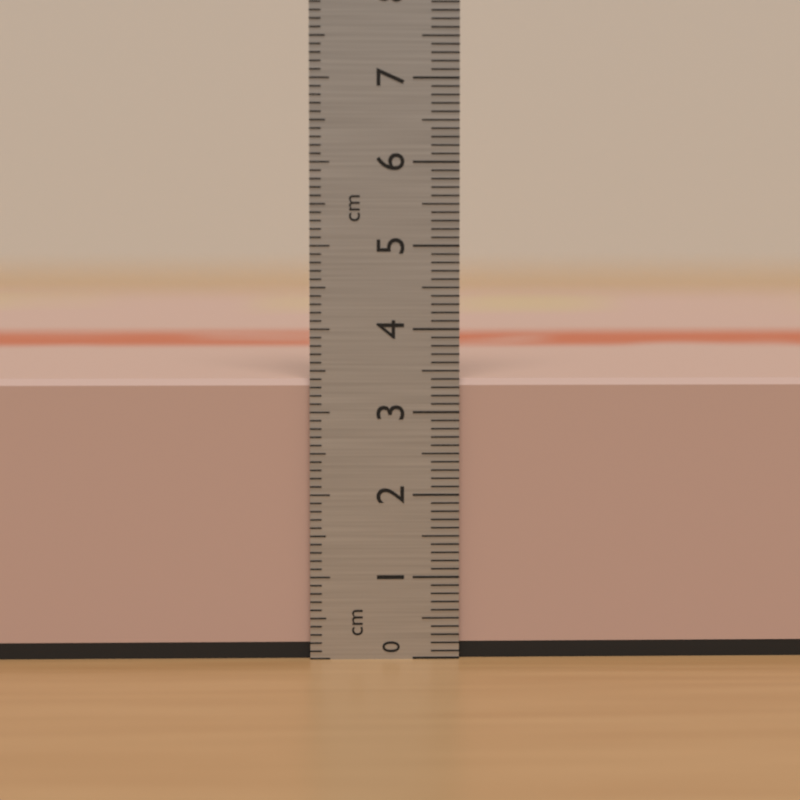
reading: 3.4 cm
